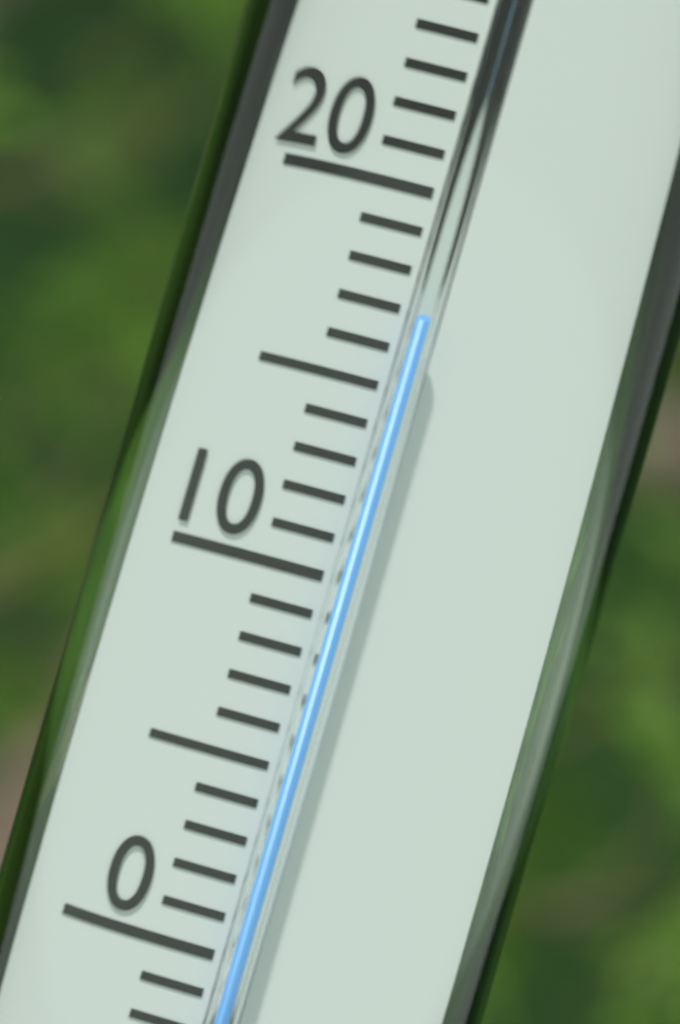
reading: 17 °C
